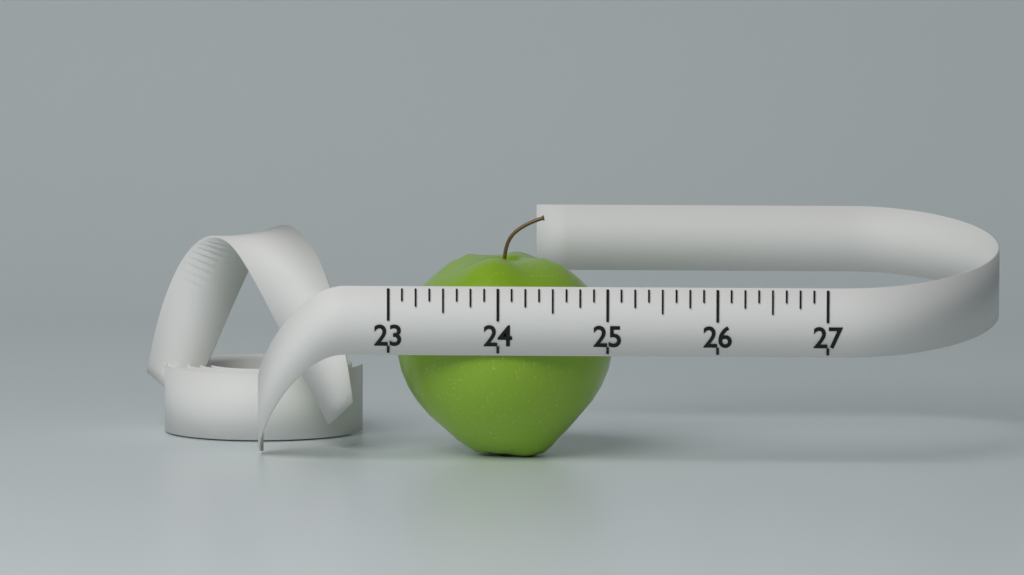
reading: 25.000 (no unit)
